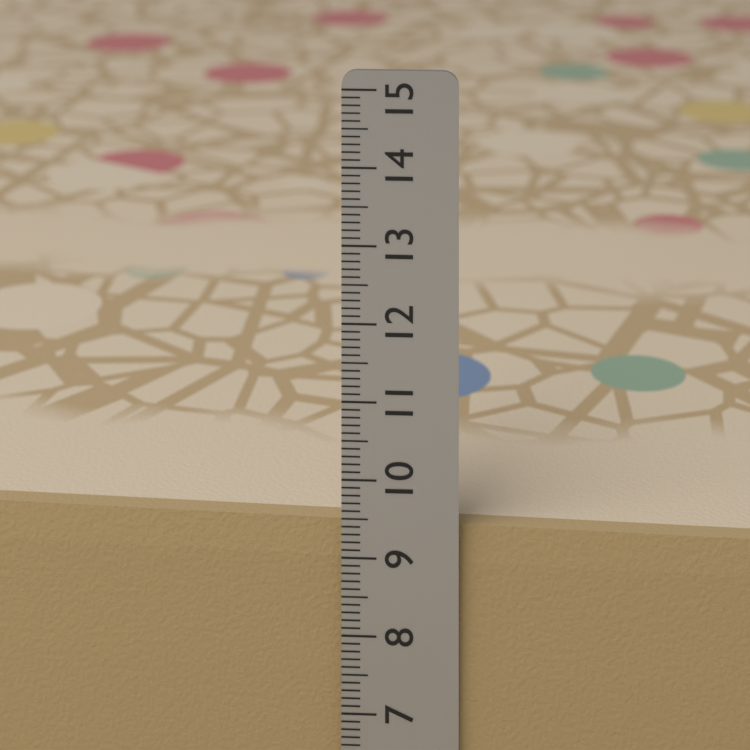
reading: 9.4 cm
